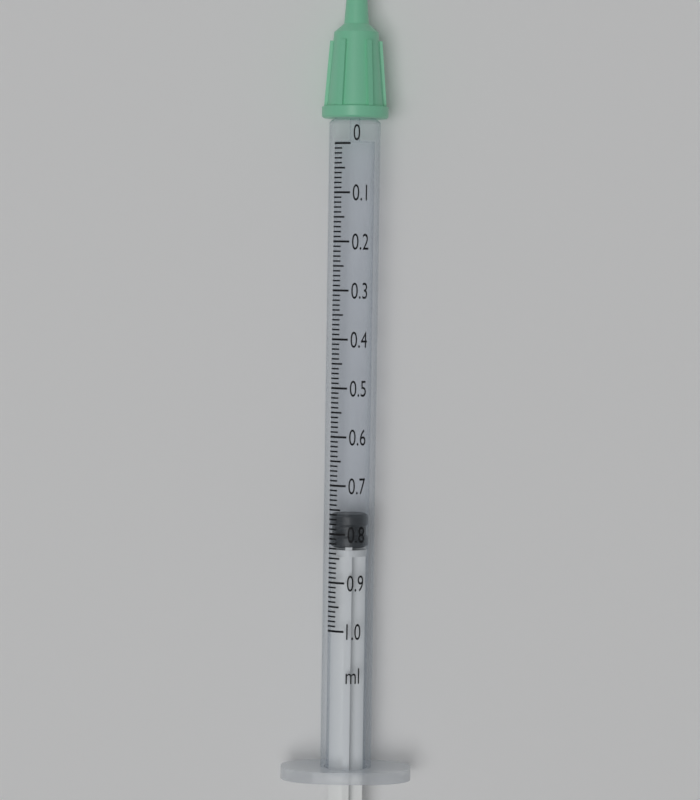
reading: 0.76 ml
